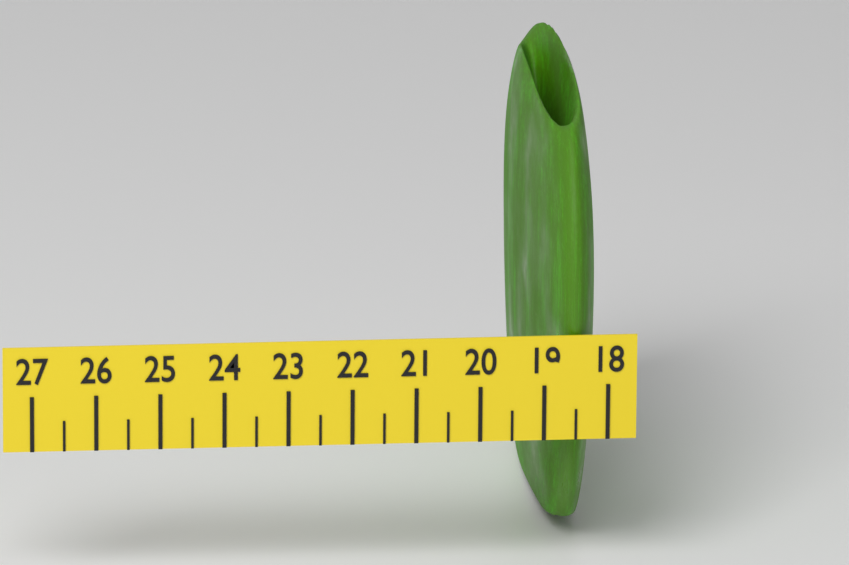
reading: 19.0 (no unit)
